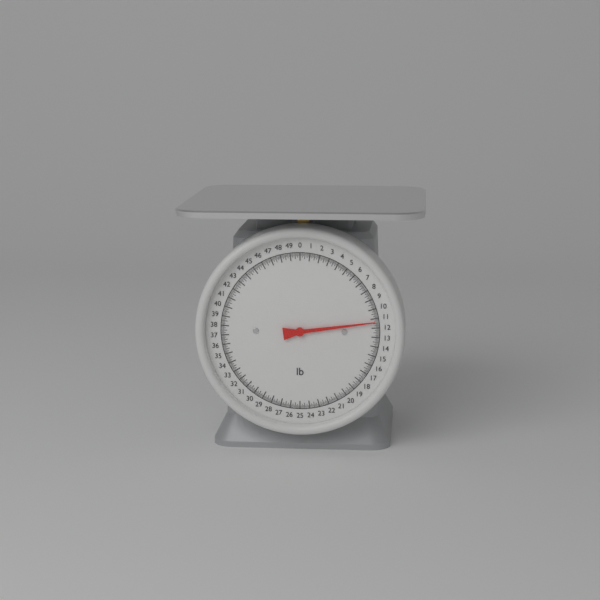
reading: 11.375 lb
